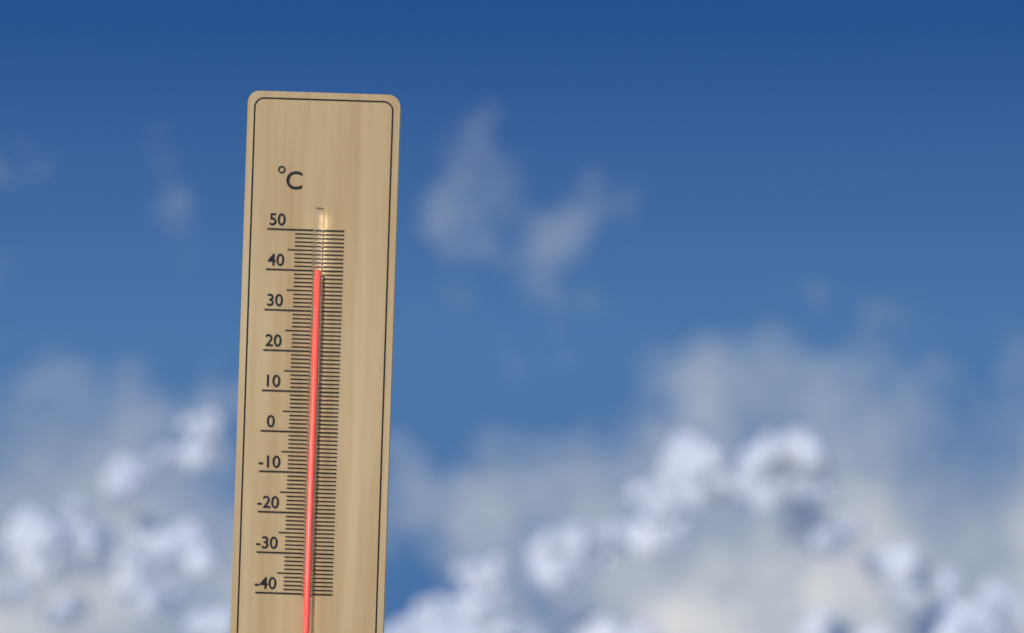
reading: 40 °C
